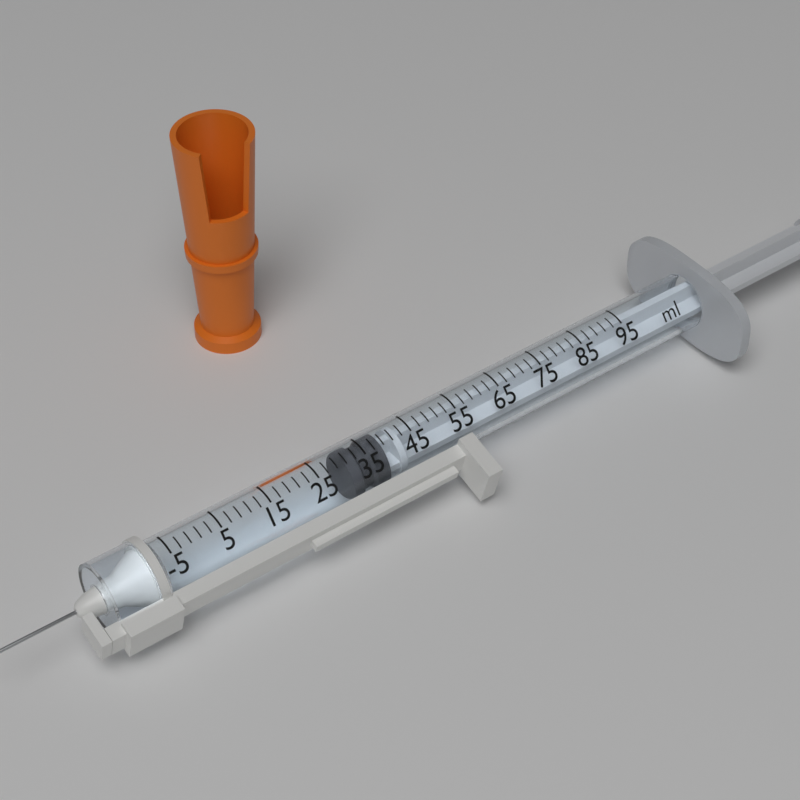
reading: 31 ml
